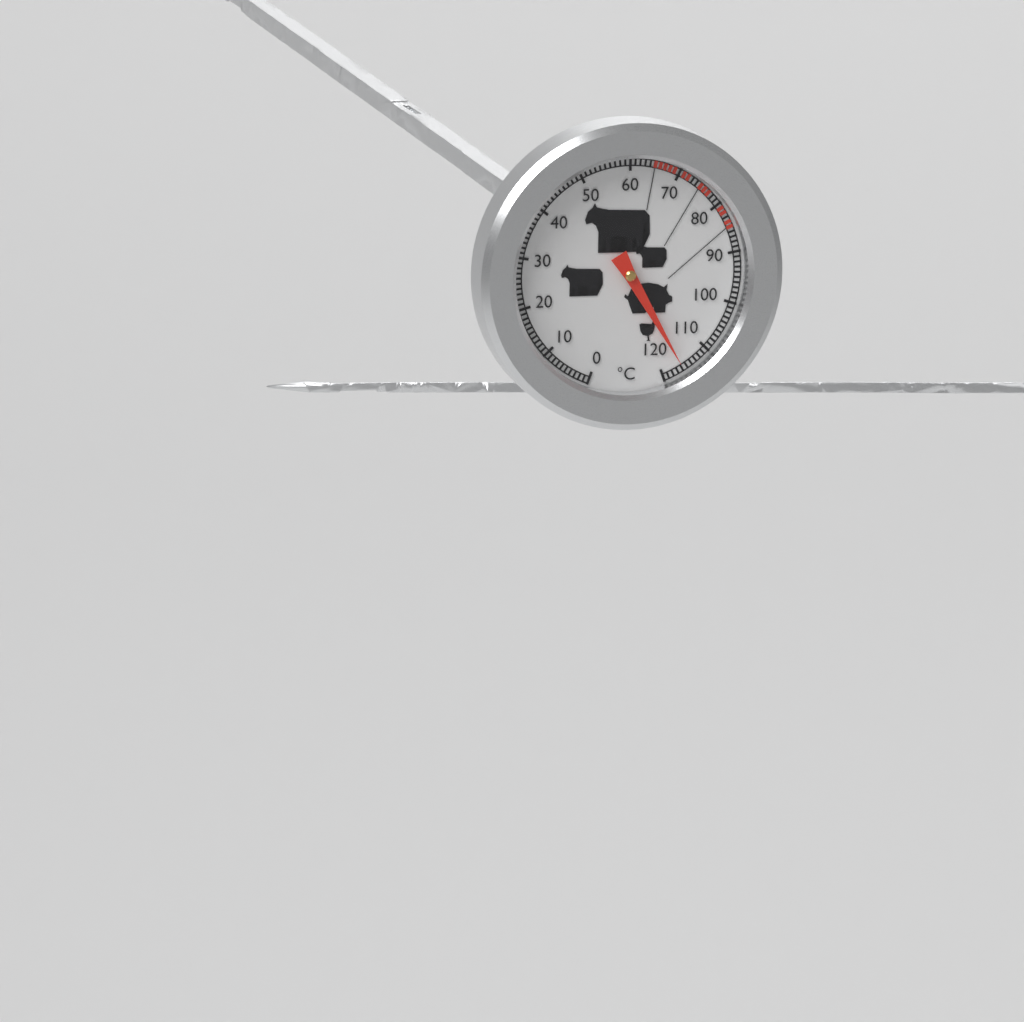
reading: 116 °C
